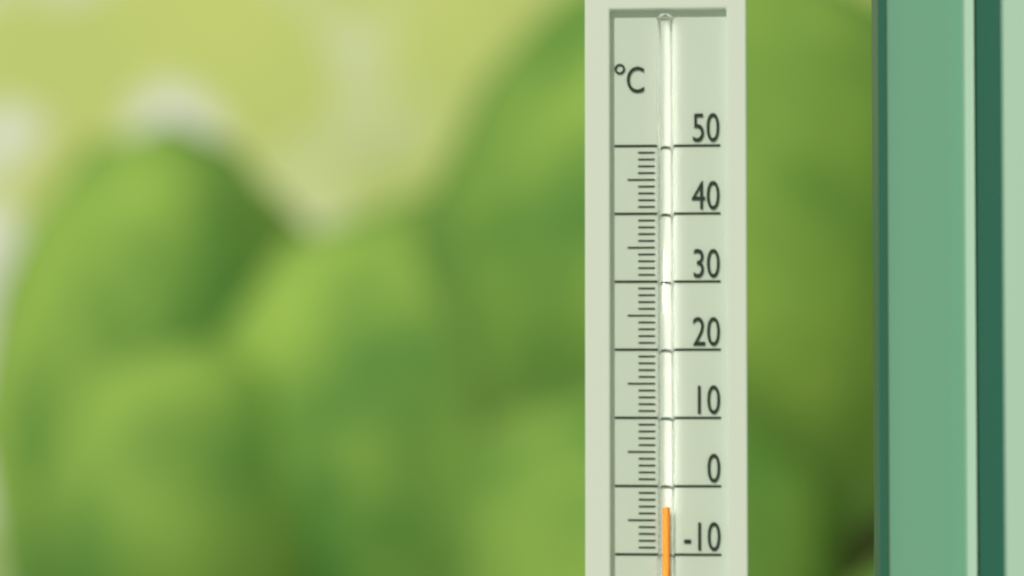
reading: -3 °C
